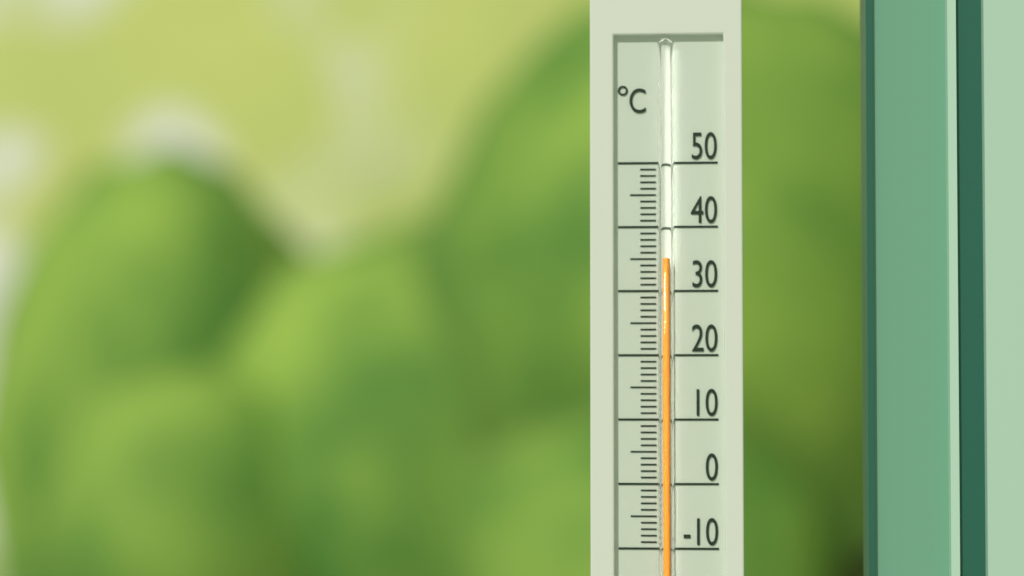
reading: 35 °C
